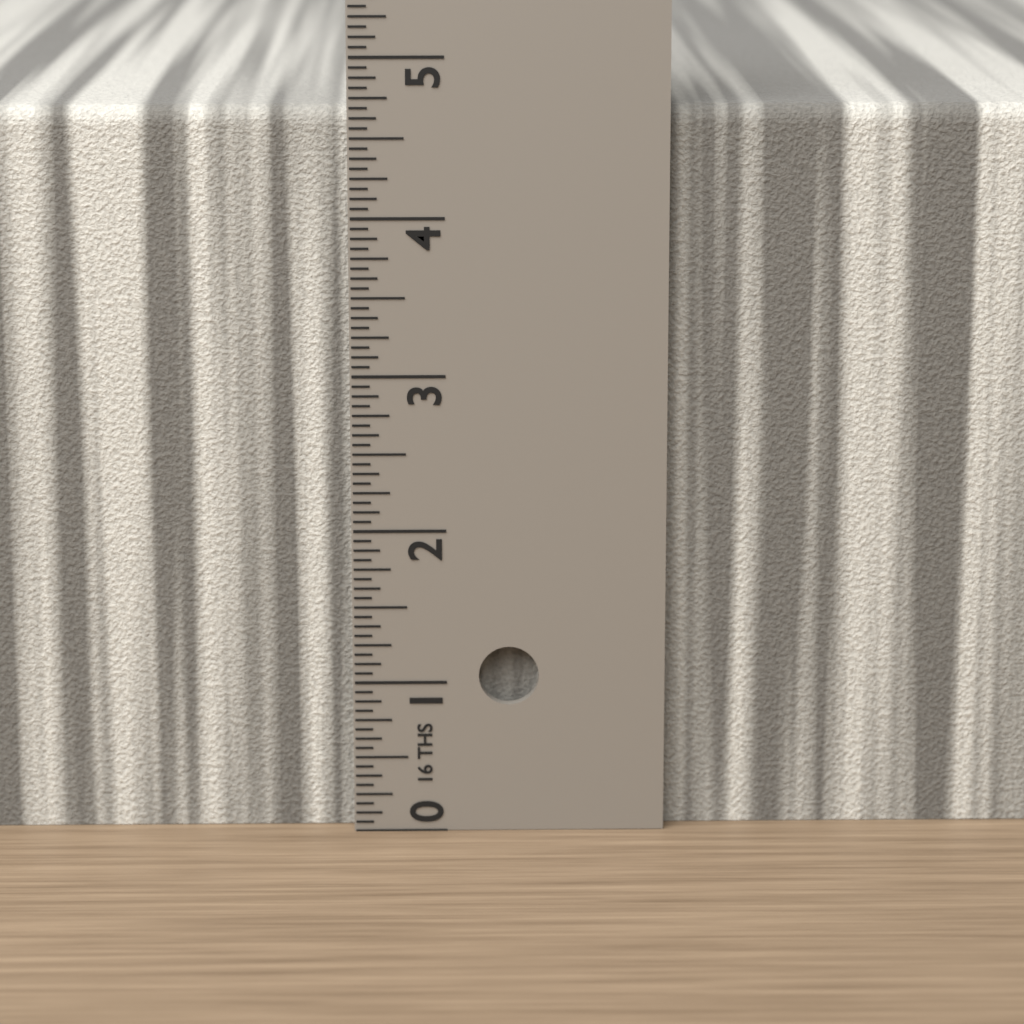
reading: 4.6875 in
